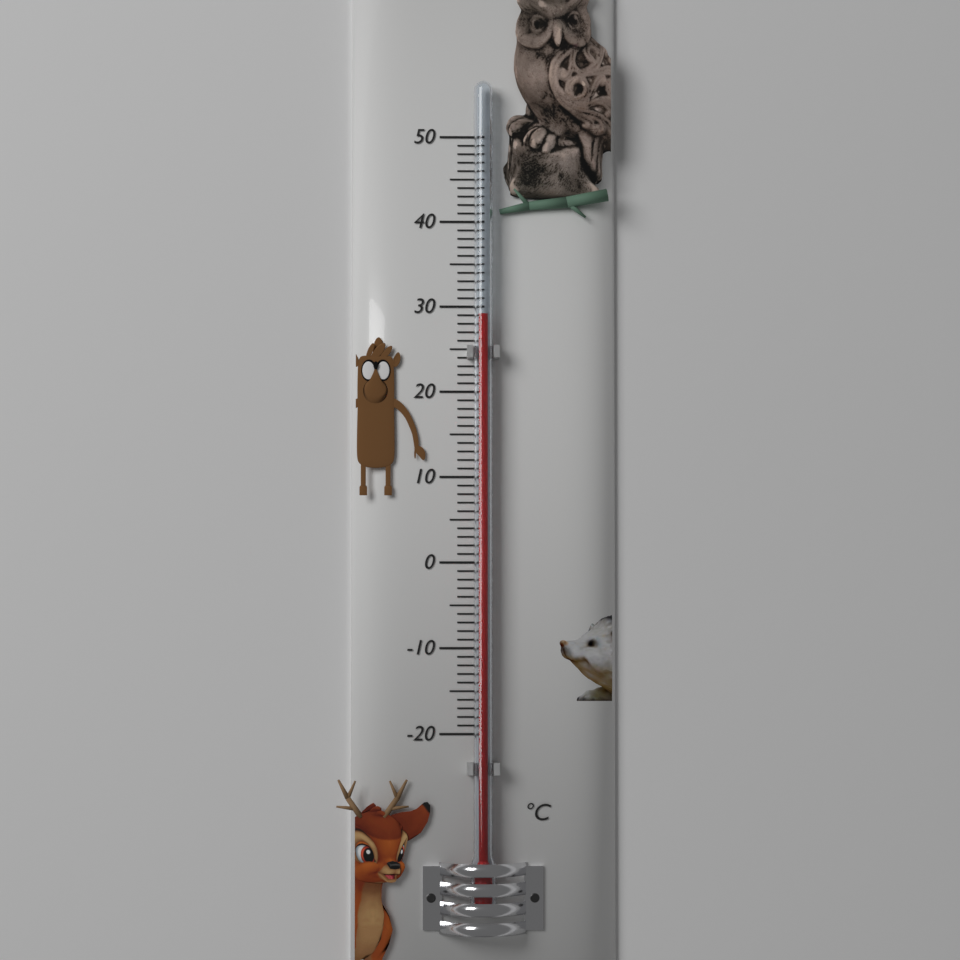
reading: 29 °C
